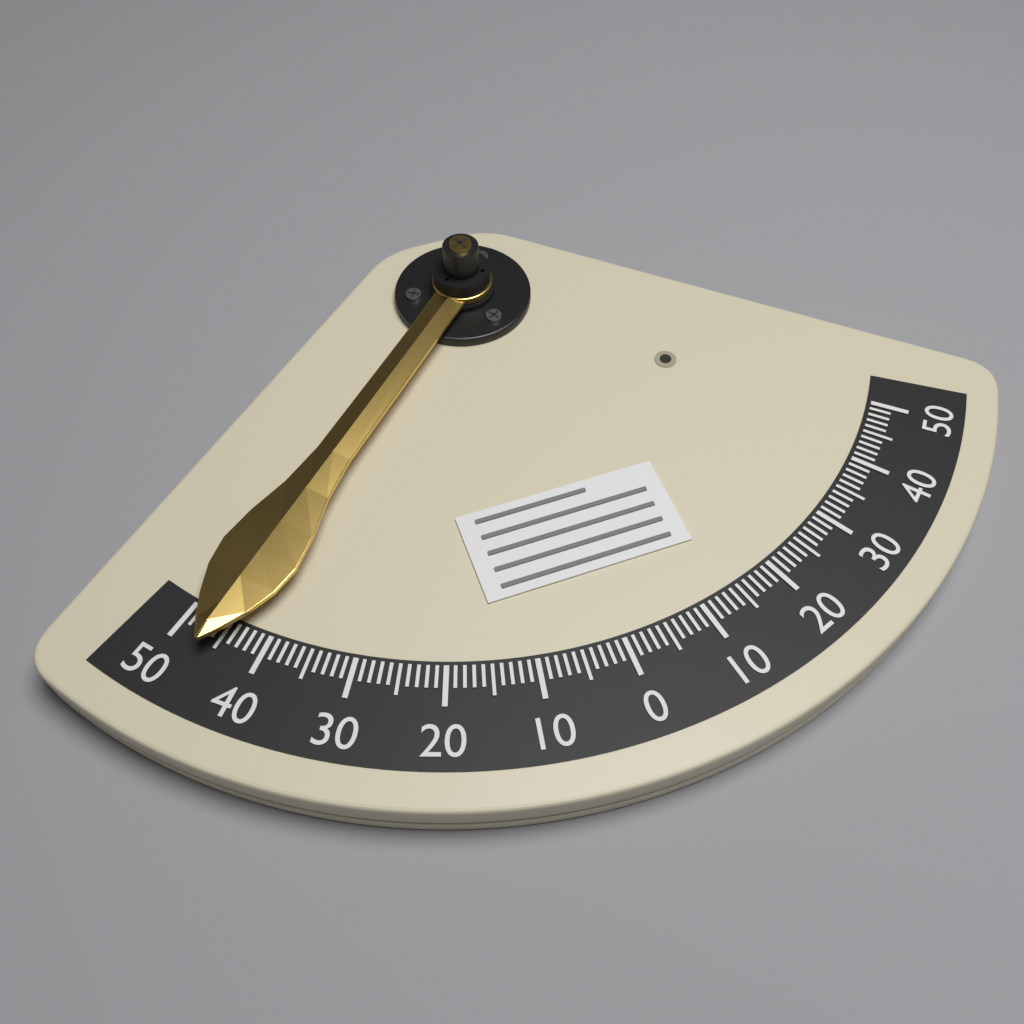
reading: 46 (no unit)
